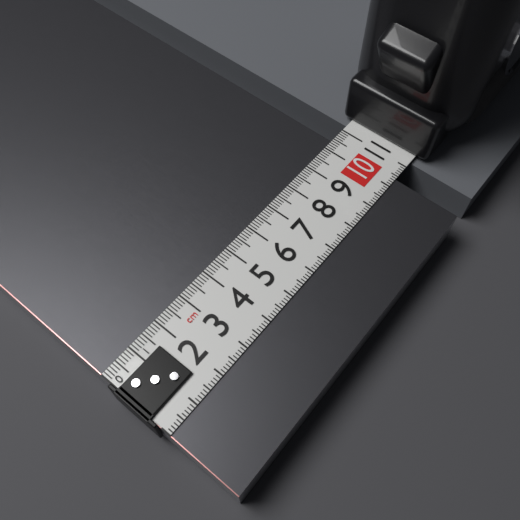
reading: 10.4 cm
